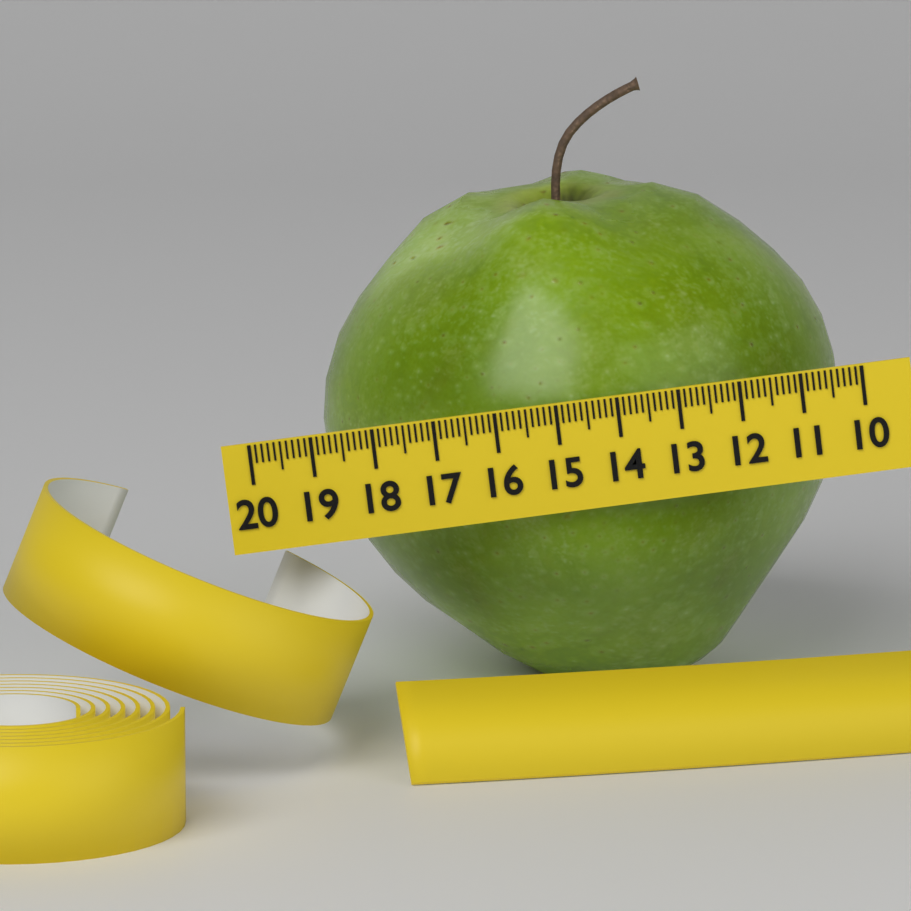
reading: 18.7 (no unit)
